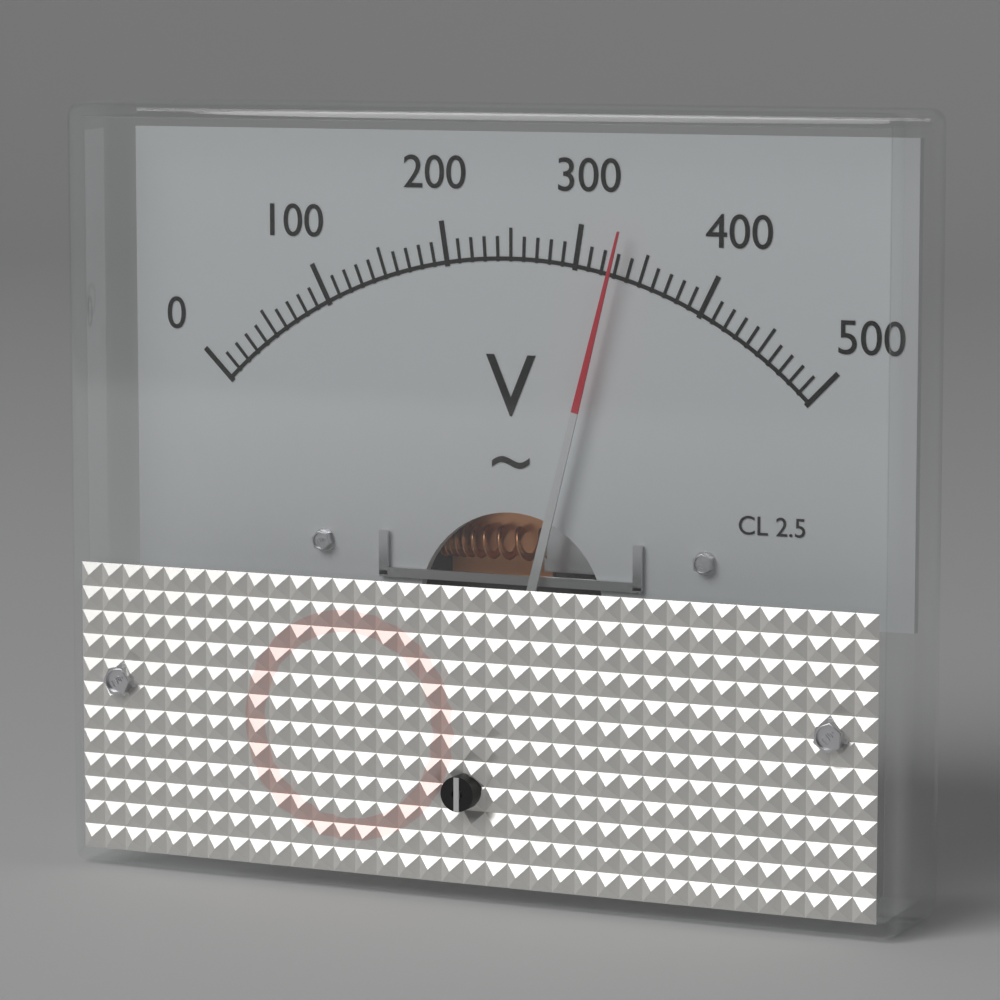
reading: 330 V
